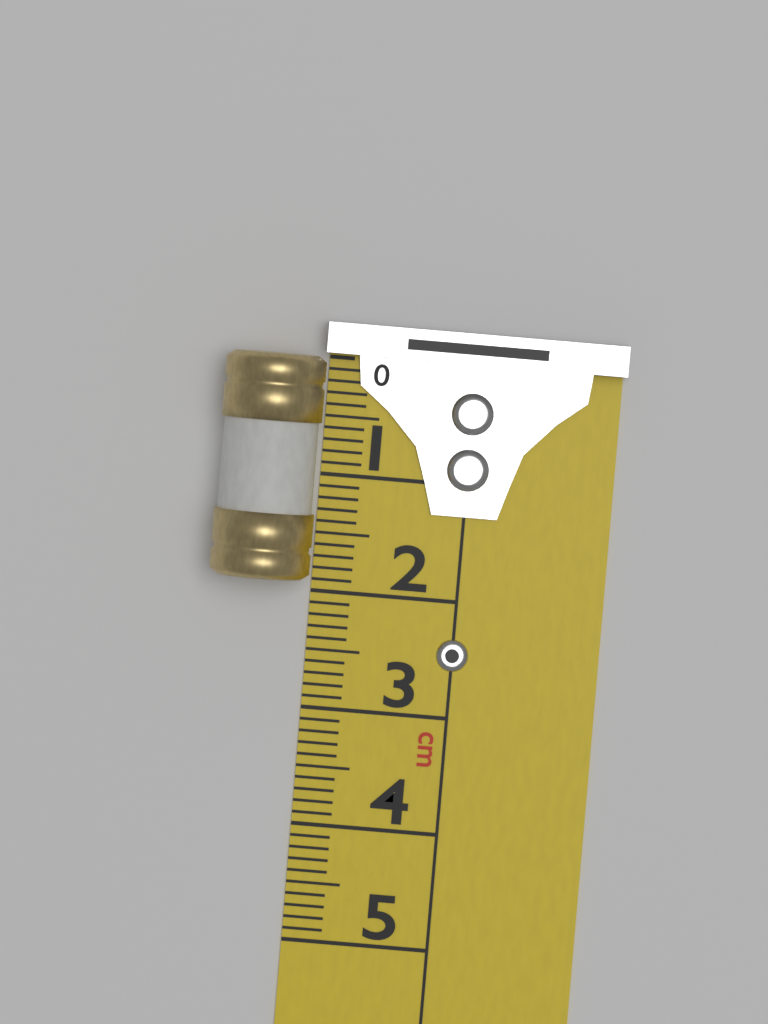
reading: 1.9 cm
